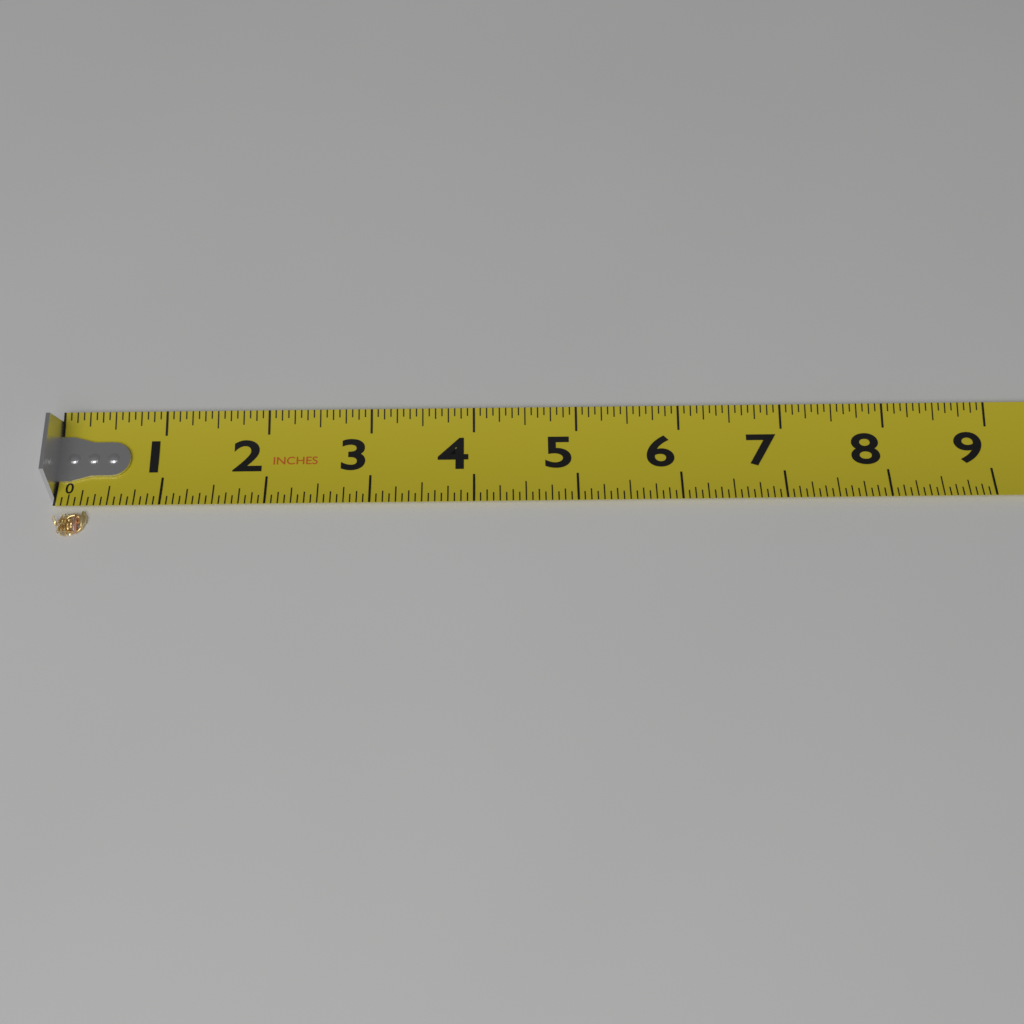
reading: 0.3125 in
